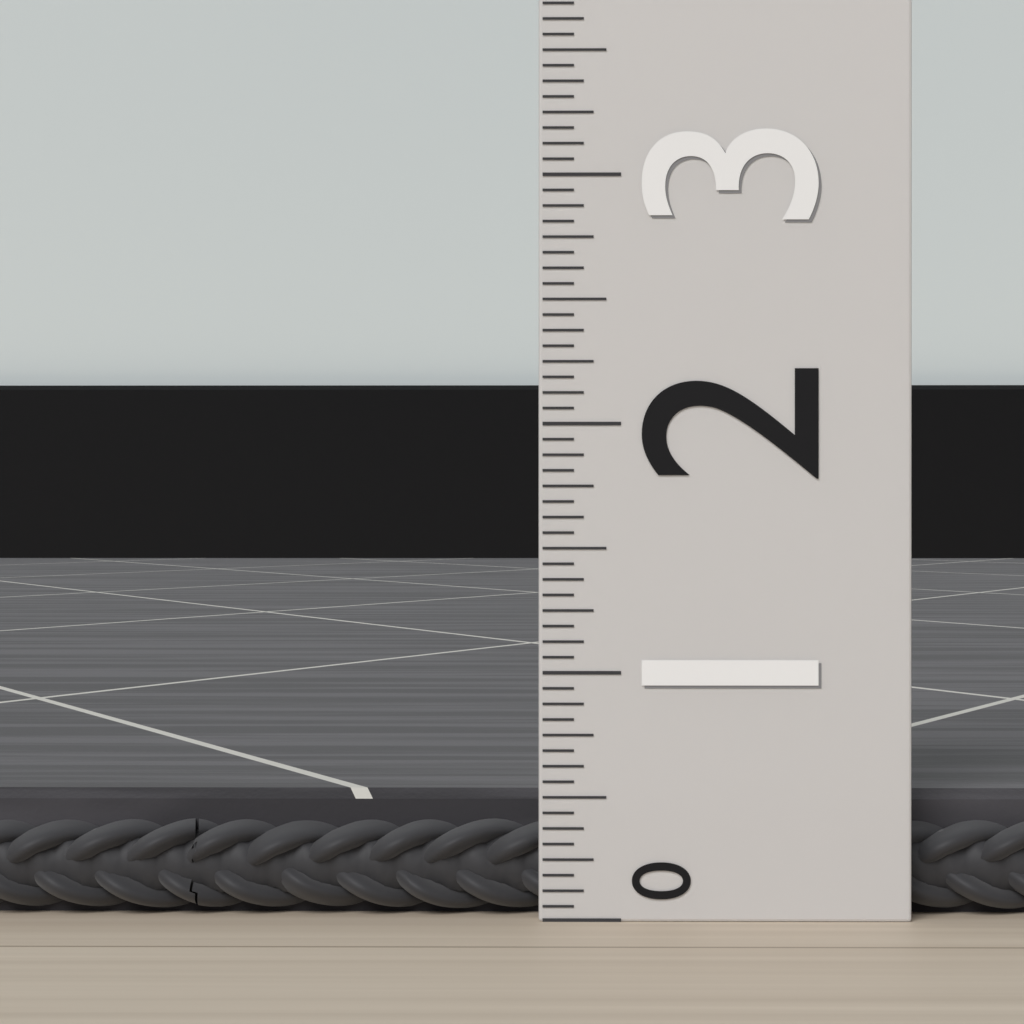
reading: 0.5000 (no unit)
